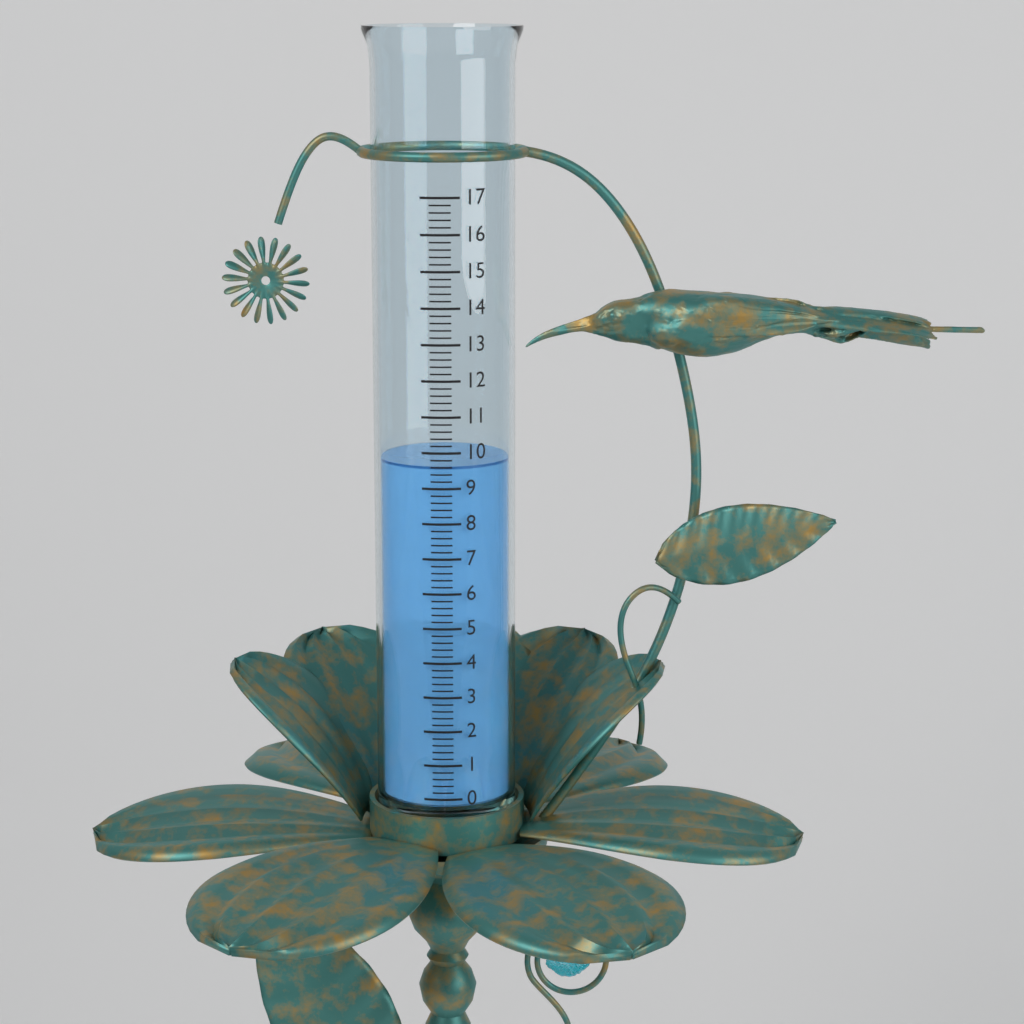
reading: 9.6 (no unit)
